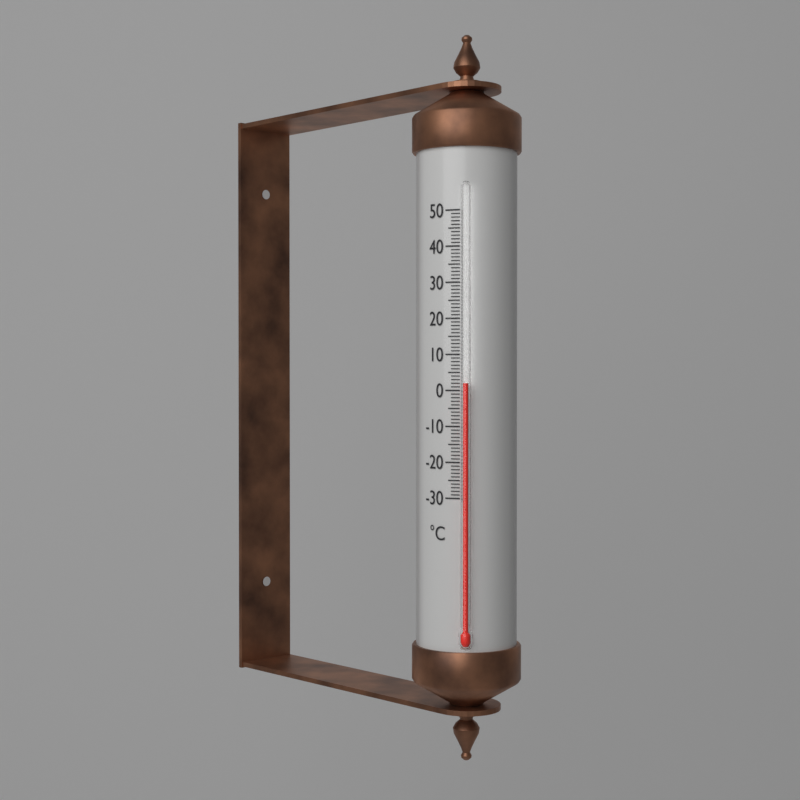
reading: 2 °C
